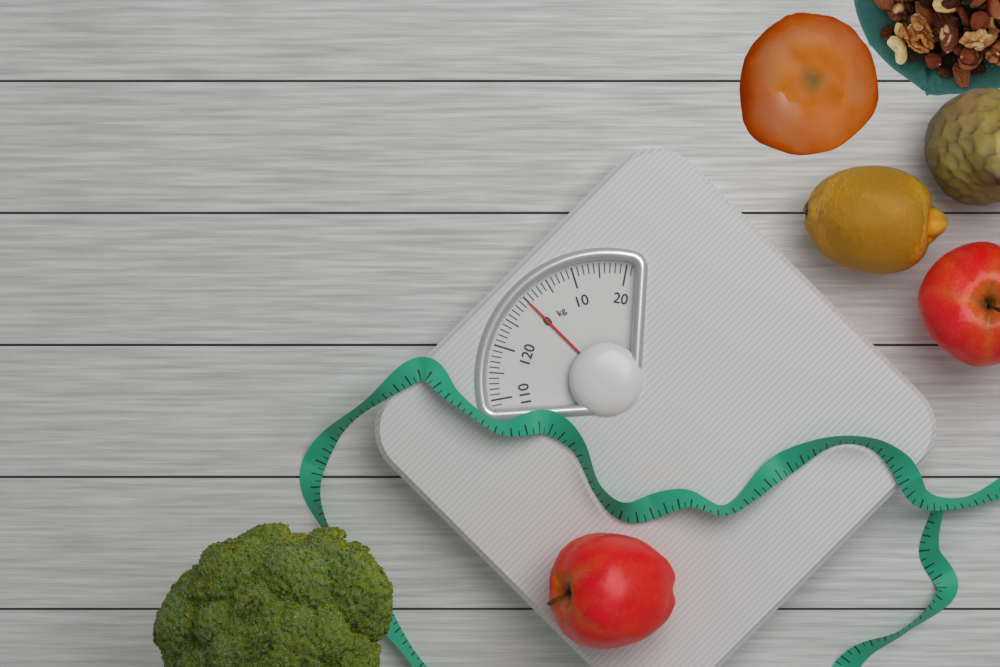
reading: 0 kg
